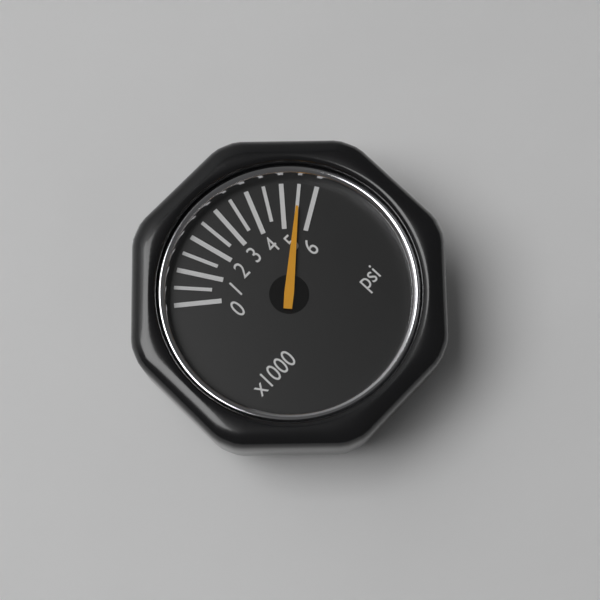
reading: 5500 psi
